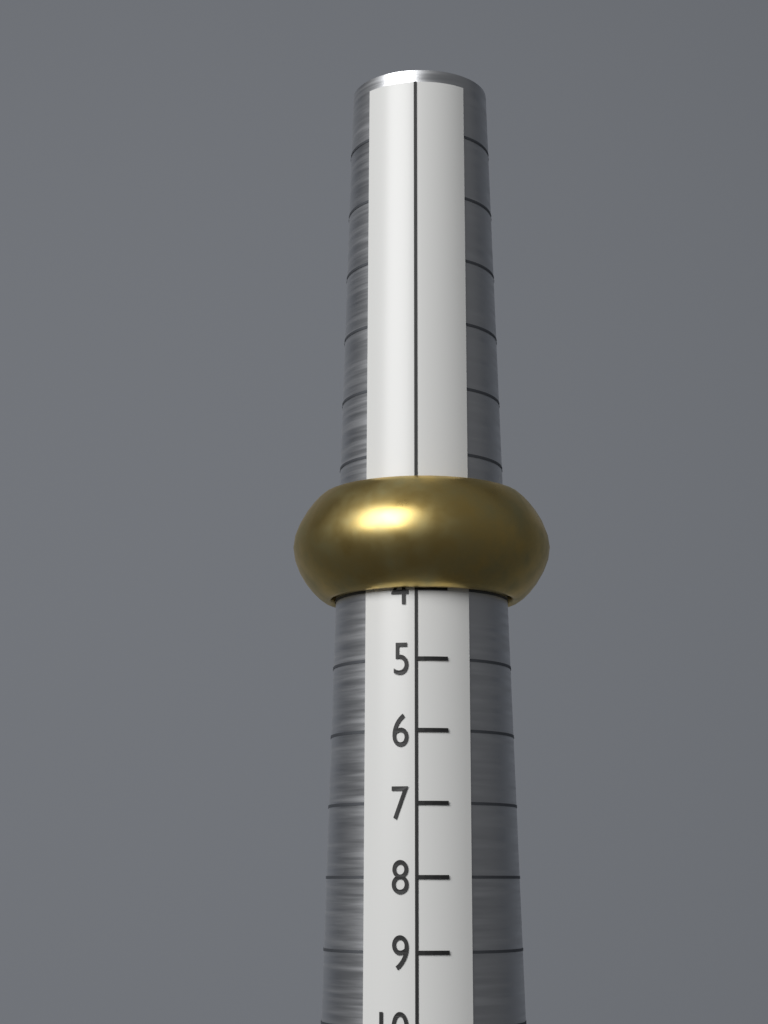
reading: 4 (no unit)
